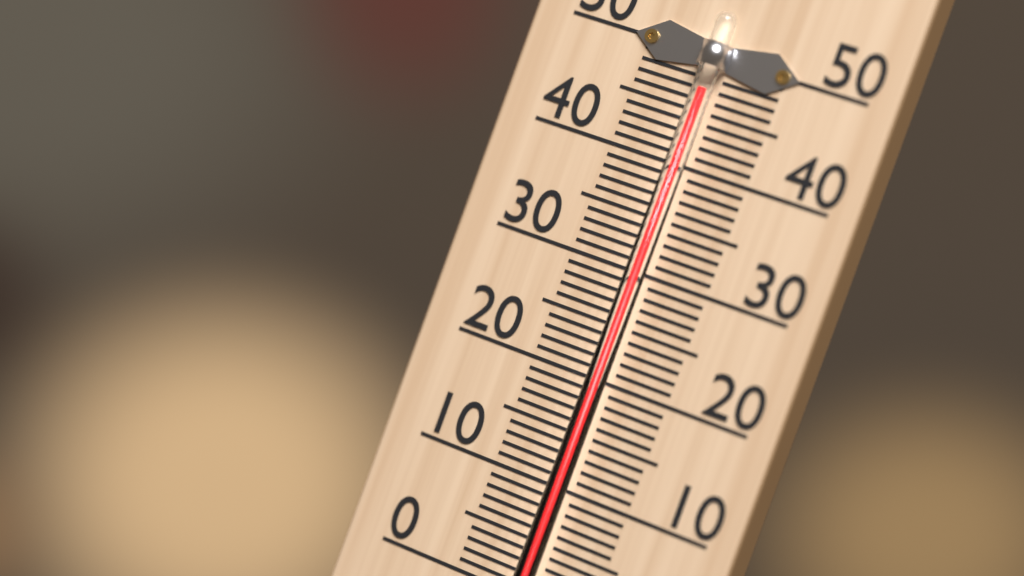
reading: 47 °C
